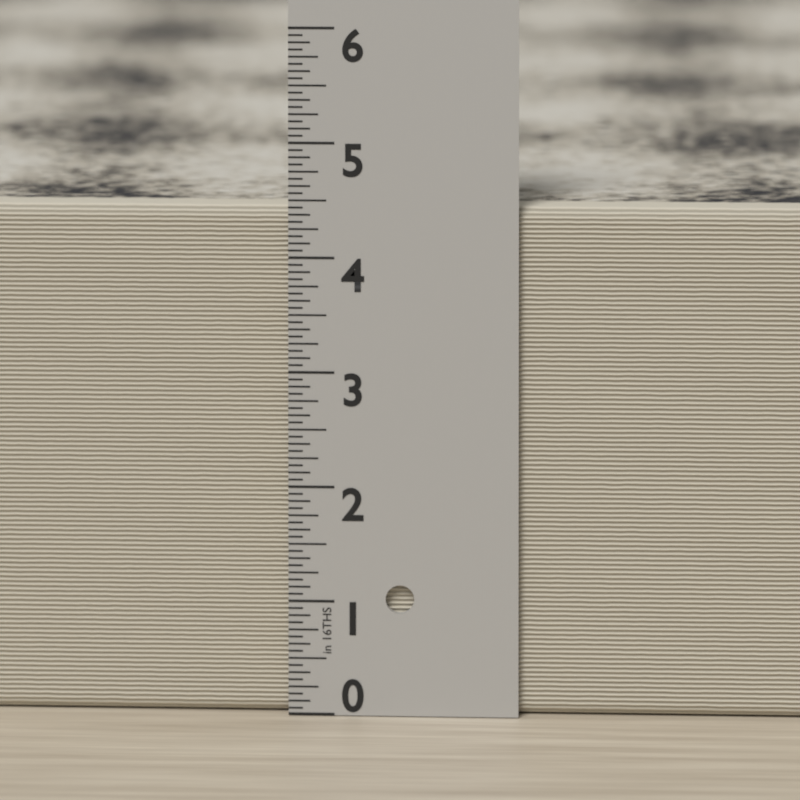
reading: 4.4375 in
